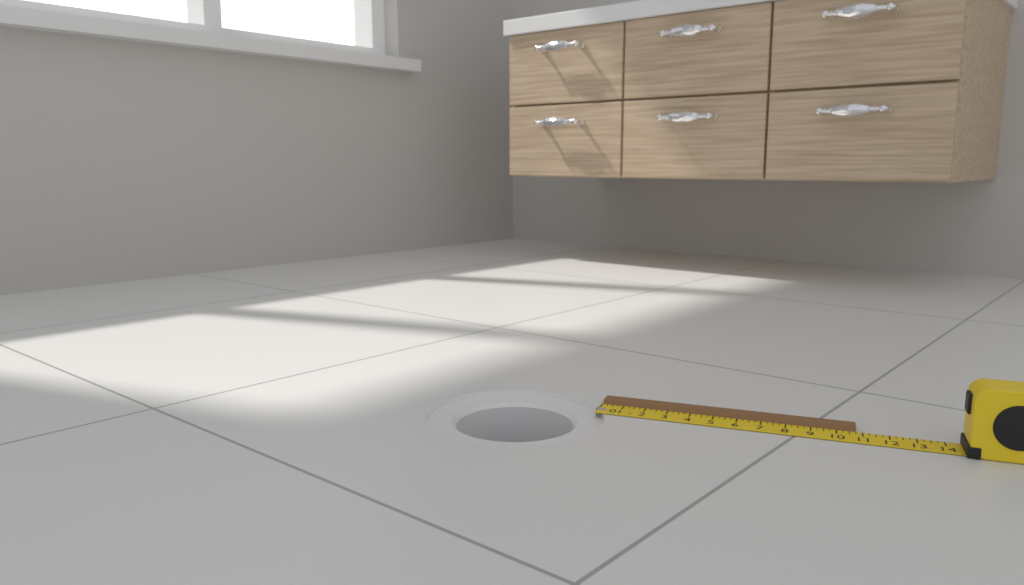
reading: 10.75 in
